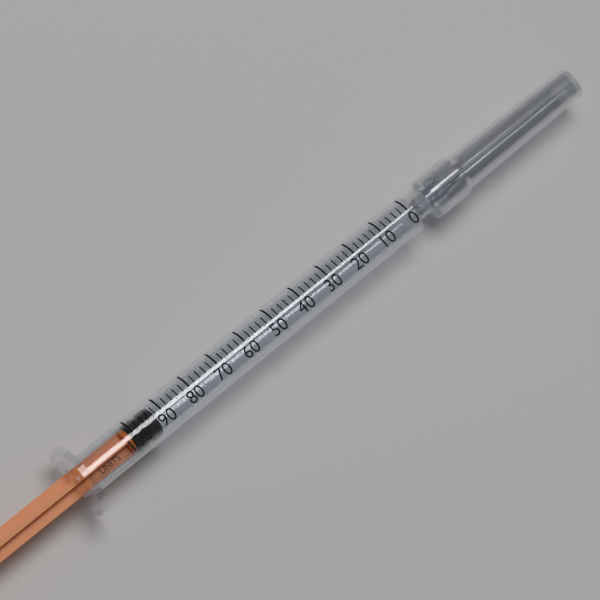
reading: 92 units
